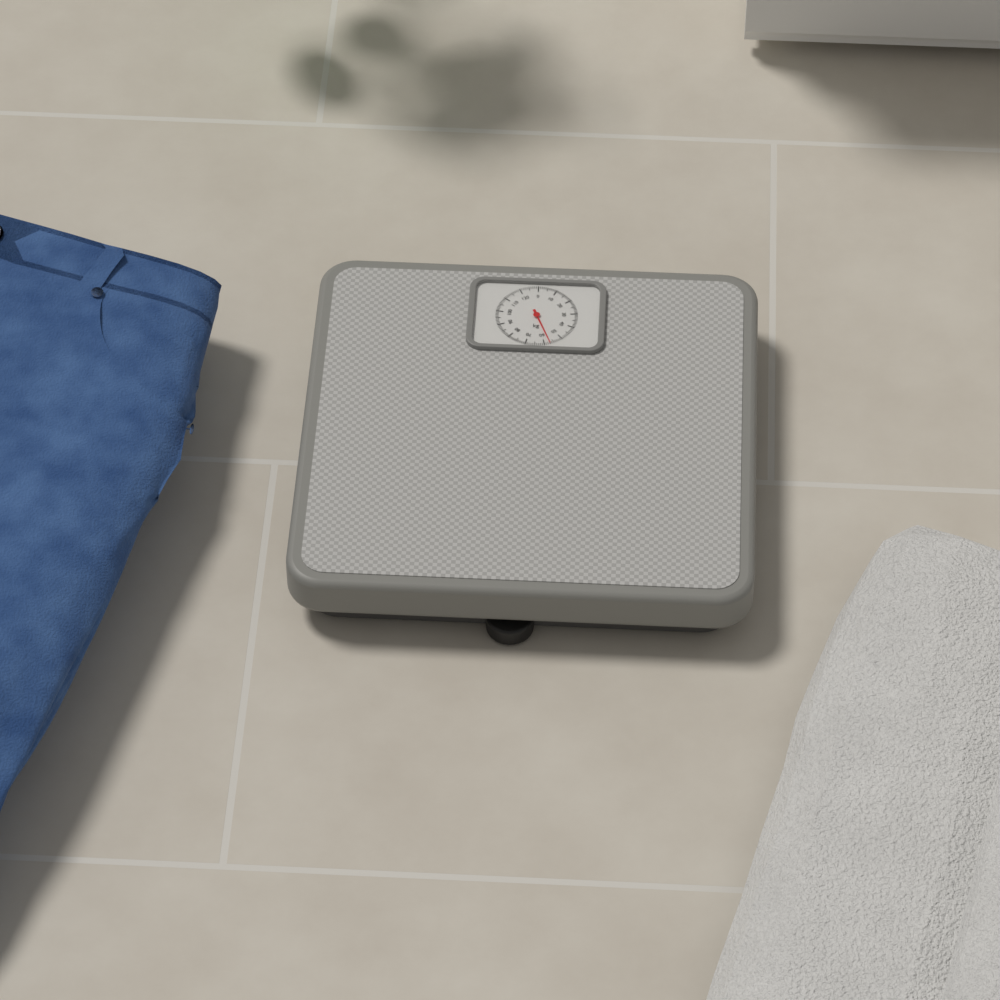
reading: 57 kg
